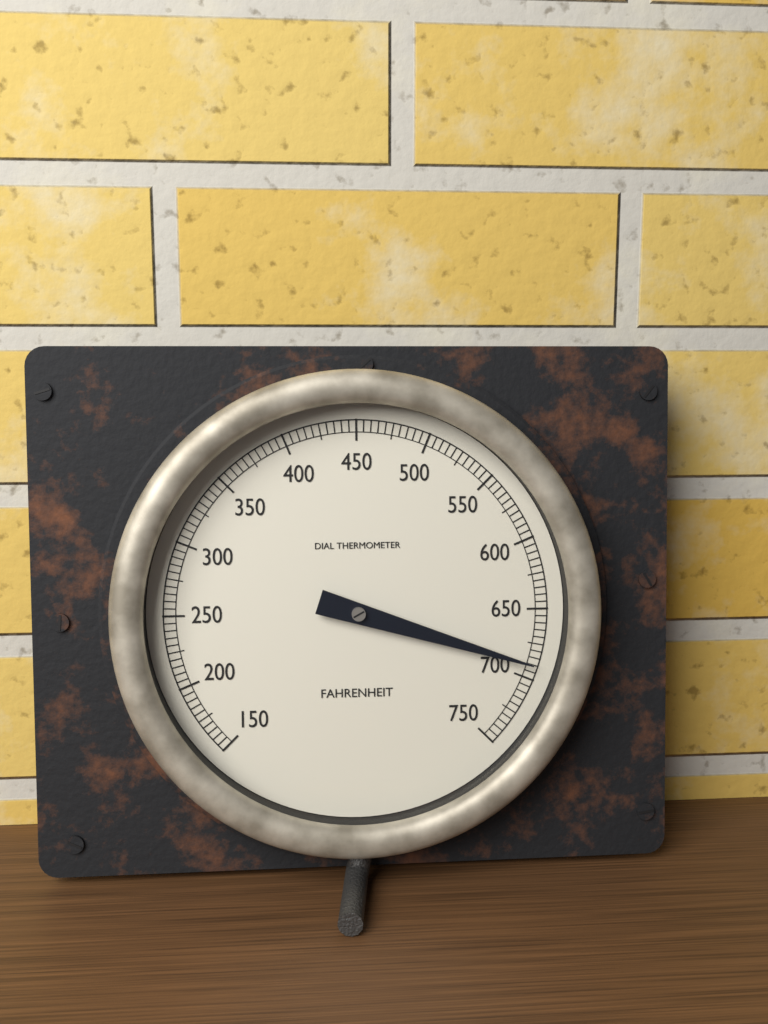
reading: 690 °F
